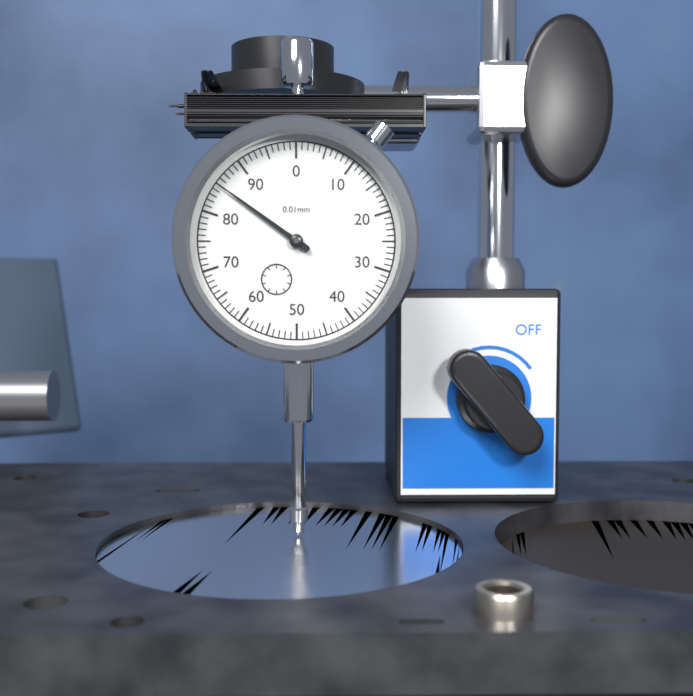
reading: 85 0.01mm
